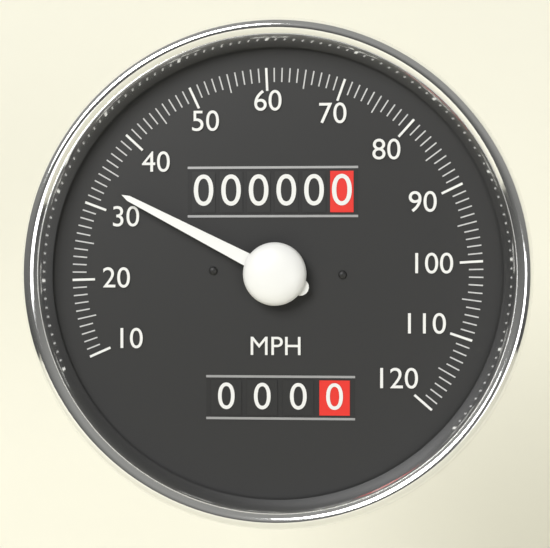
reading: 33 MPH
